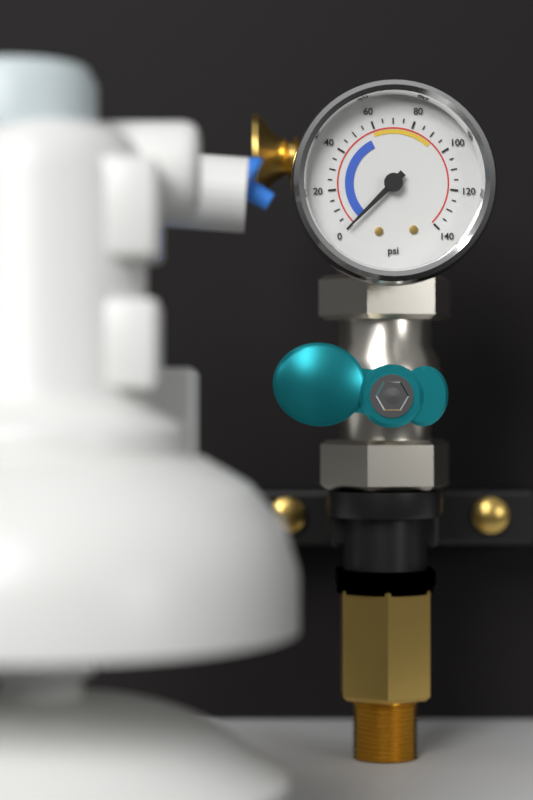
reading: 0 psi
